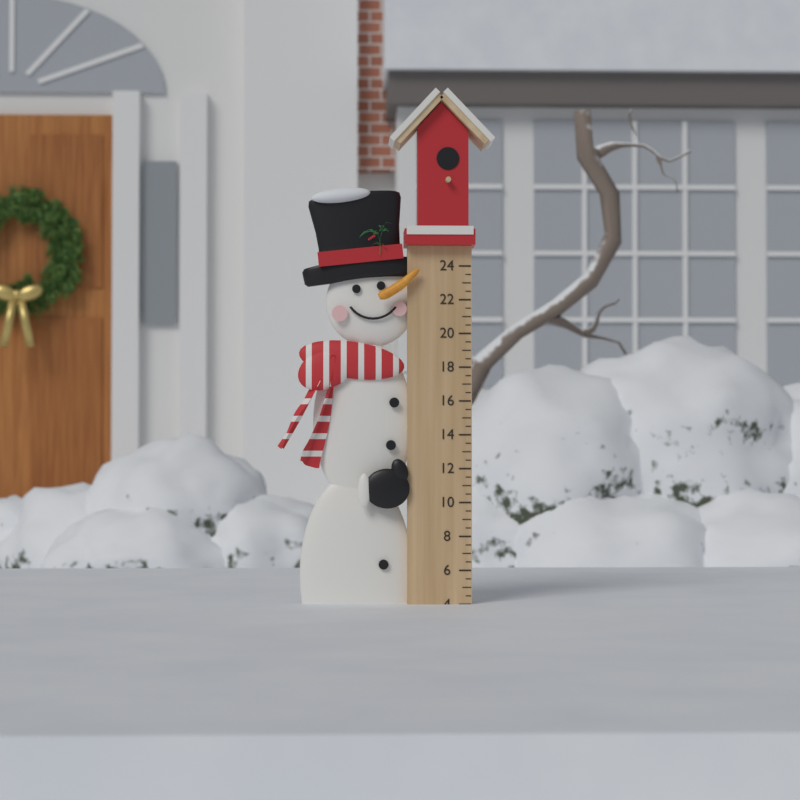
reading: 4.0 (no unit)
